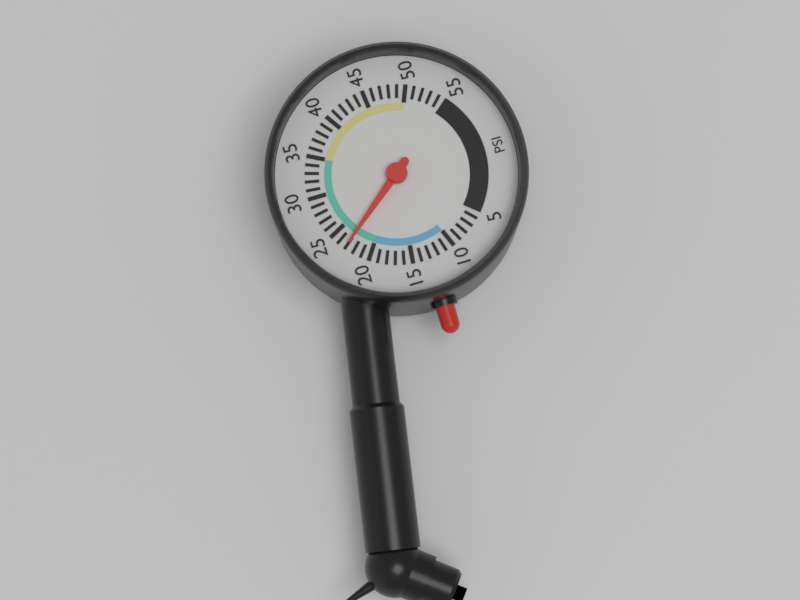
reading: 23 psi
